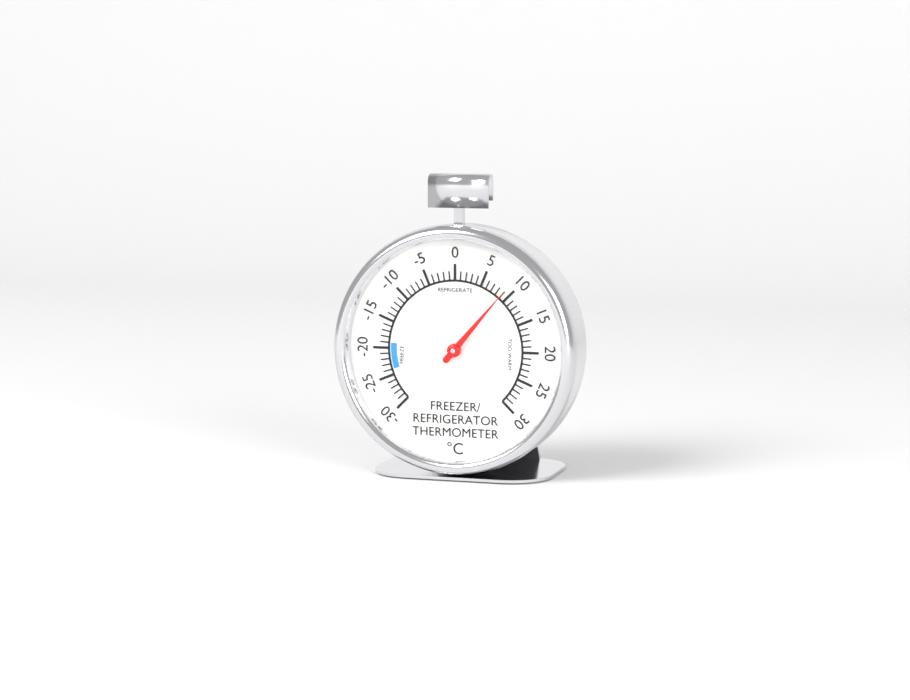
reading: 9 °C
